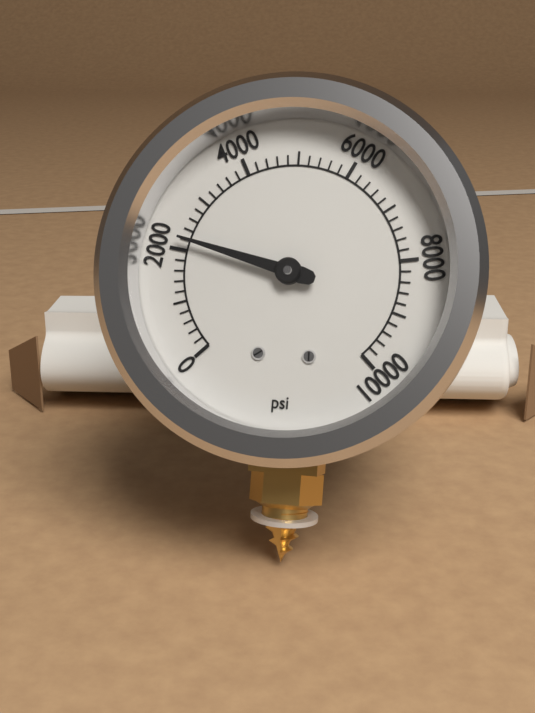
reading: 2200 psi
